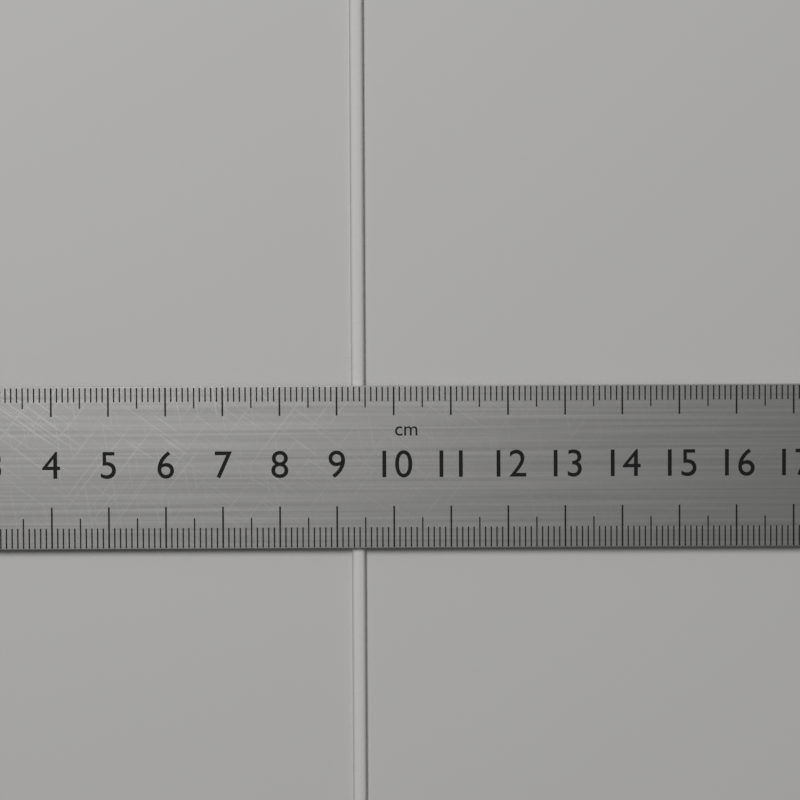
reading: 9.5 cm
